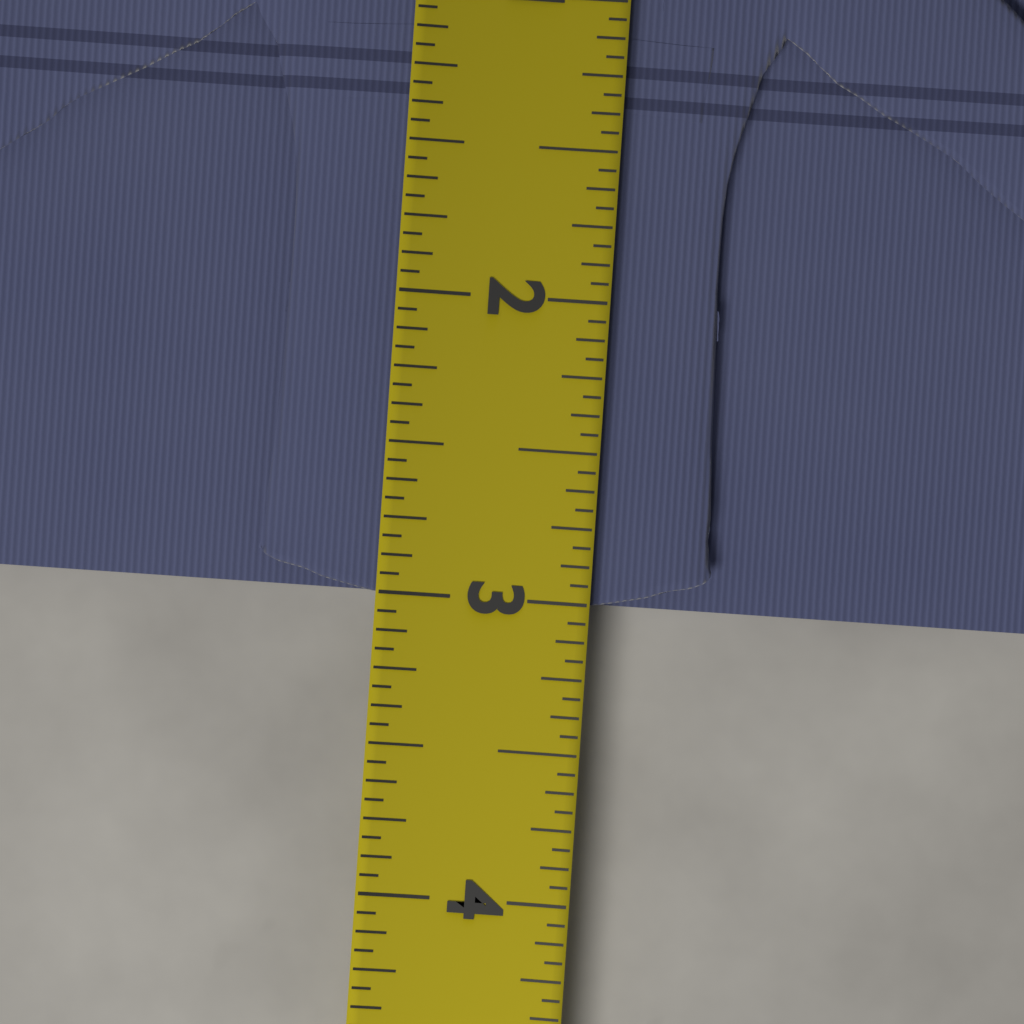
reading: 3.0000 (no unit)
